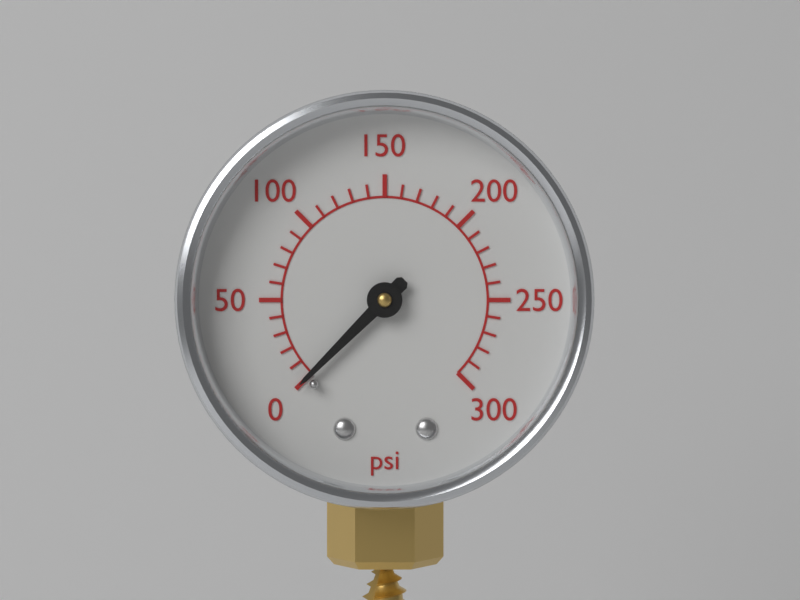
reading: 0 psi
